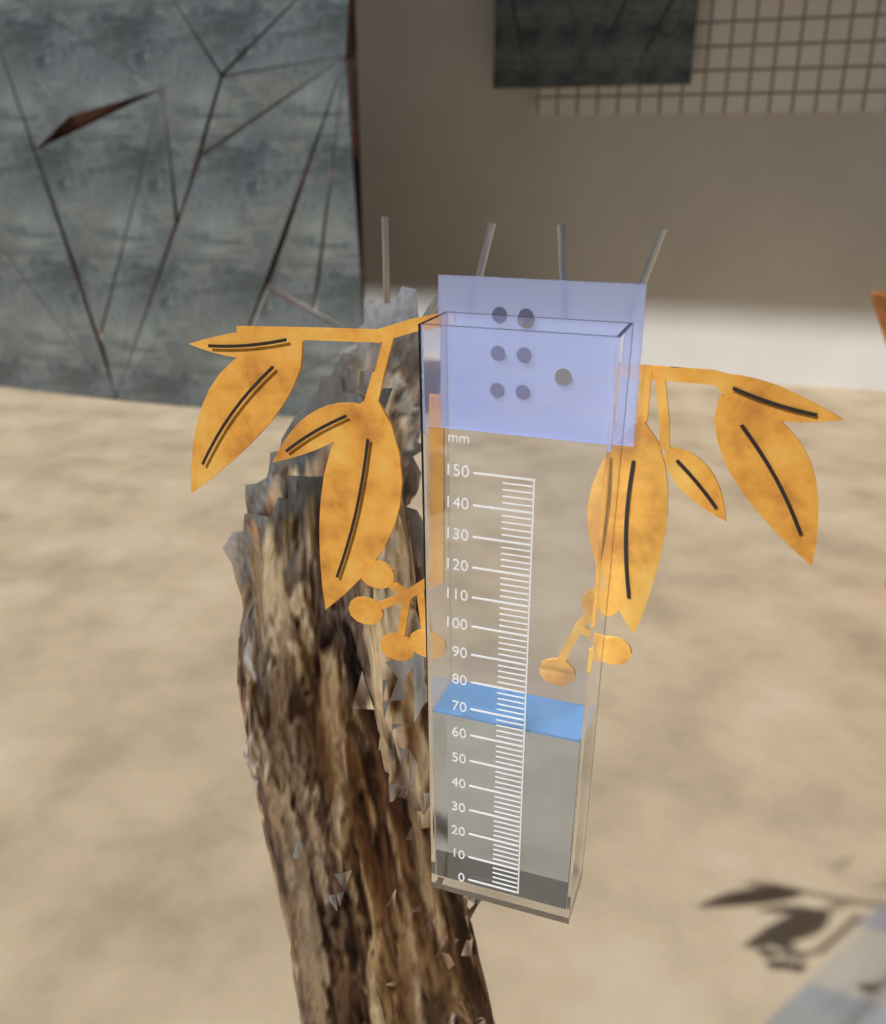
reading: 66 mm
